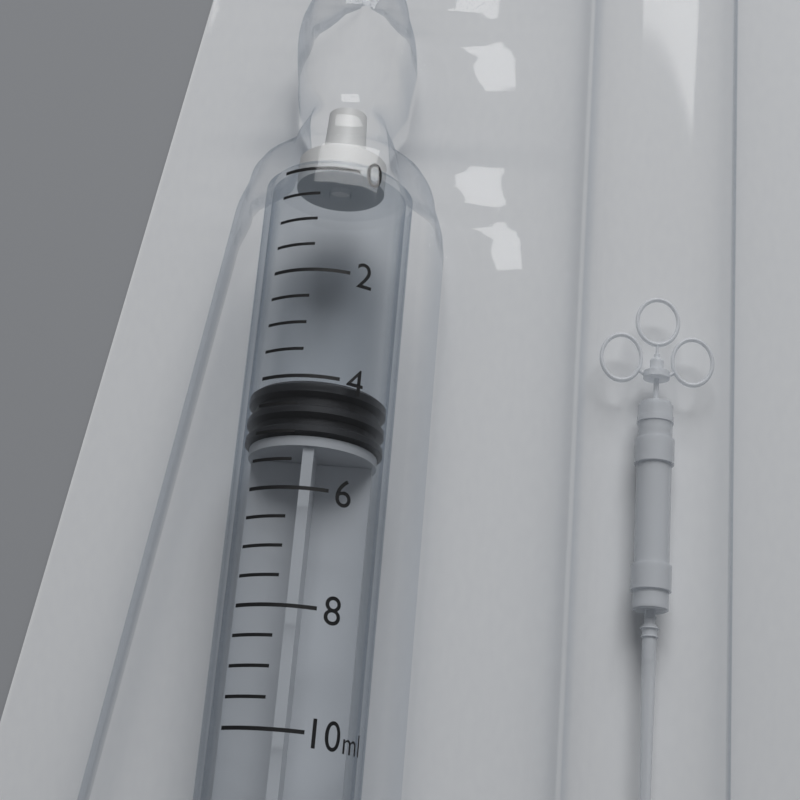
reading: 4.0 ml
